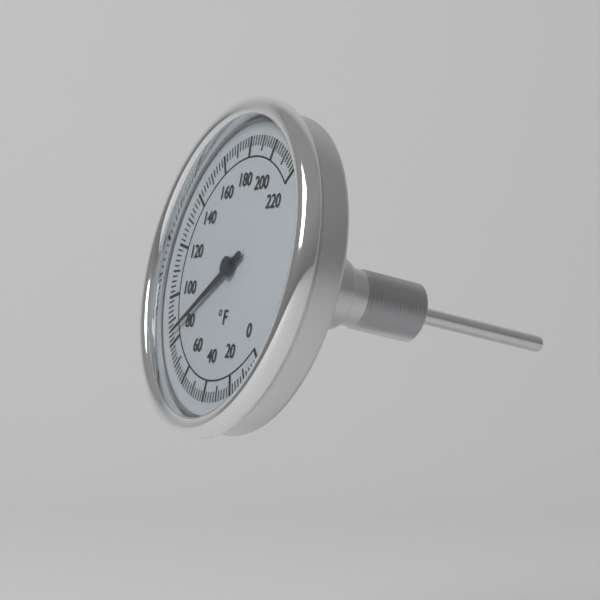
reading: 84 °F
